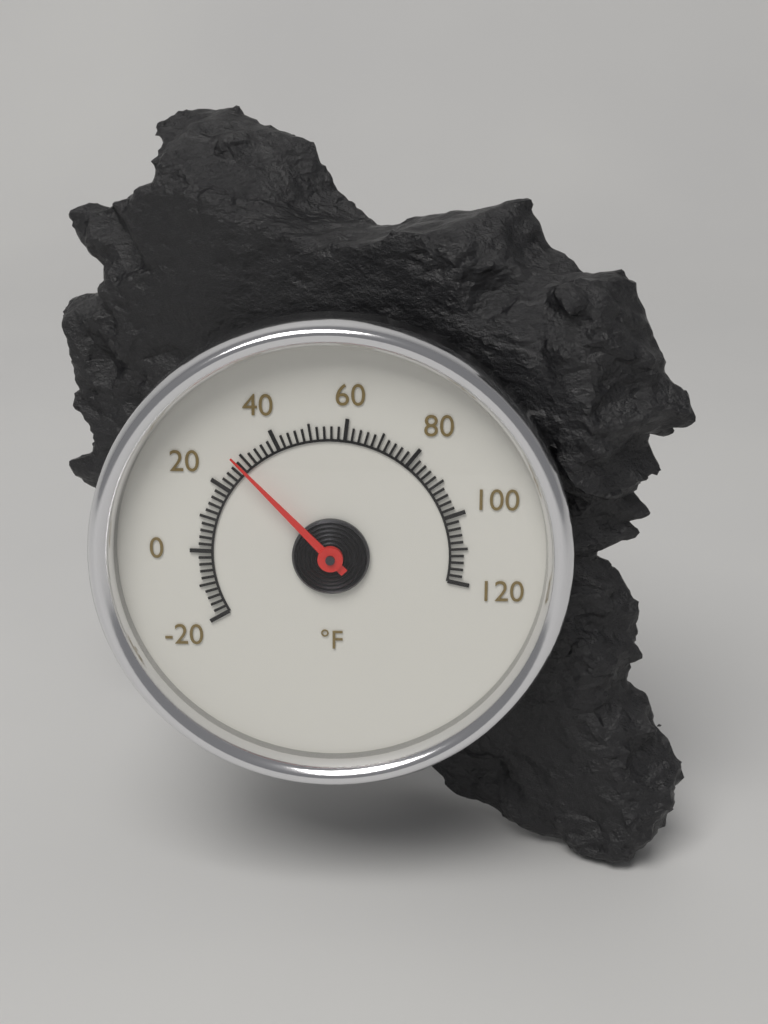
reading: 28 °F
